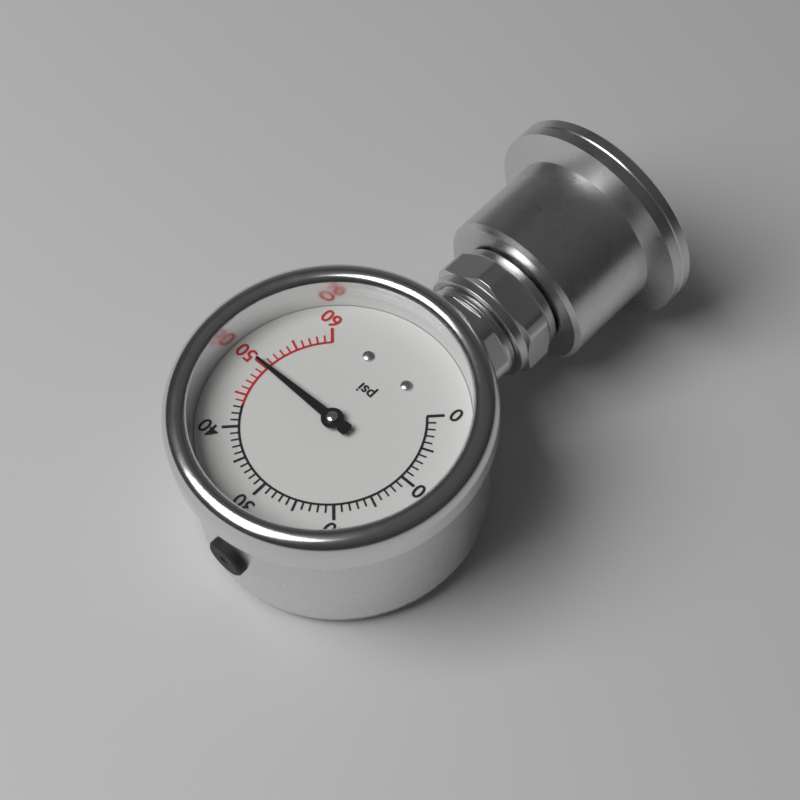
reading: 50 psi
